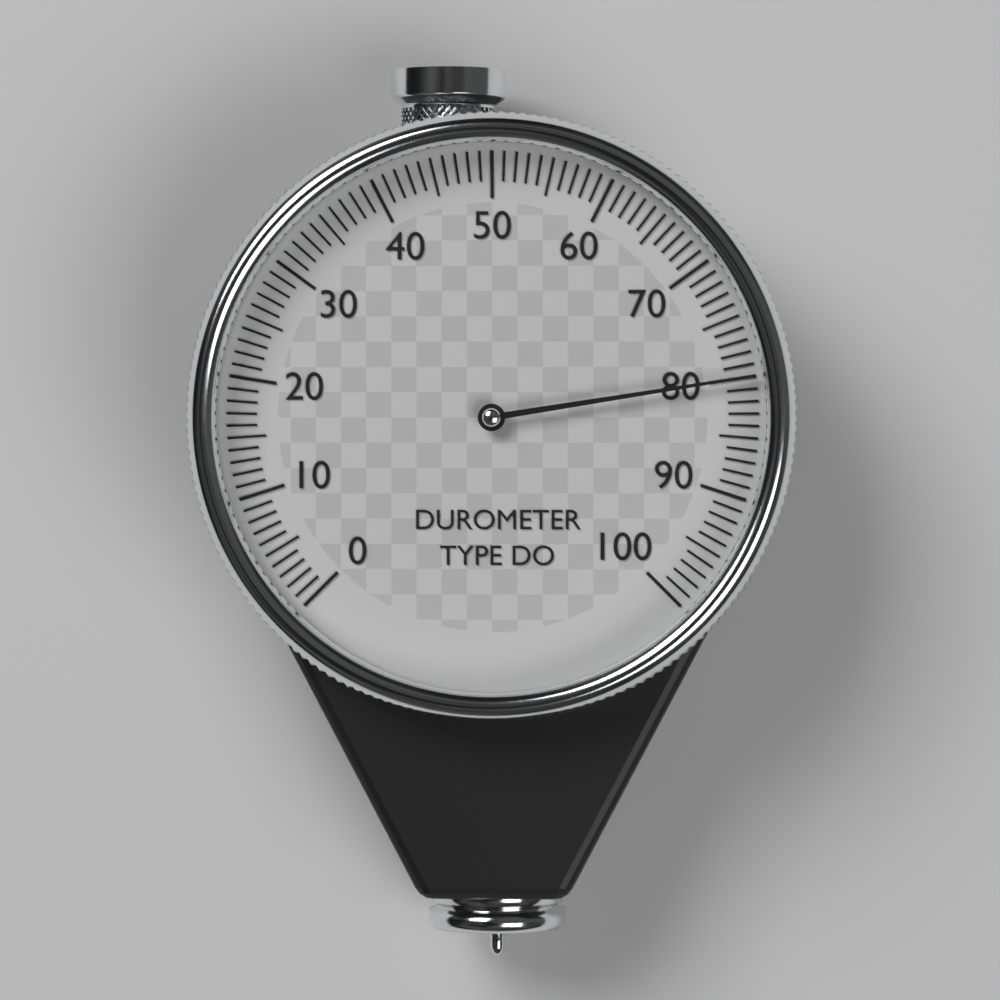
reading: 80 (no unit)
